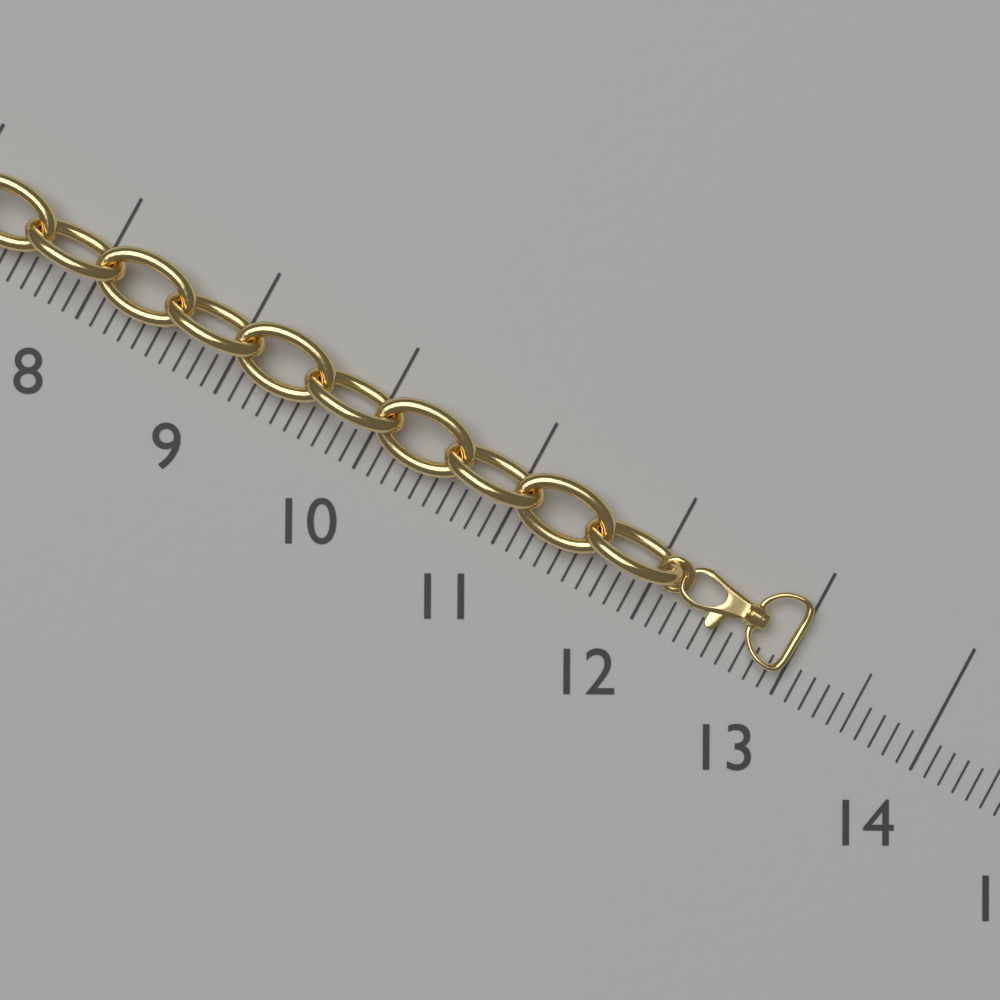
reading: 13.0 (no unit)
